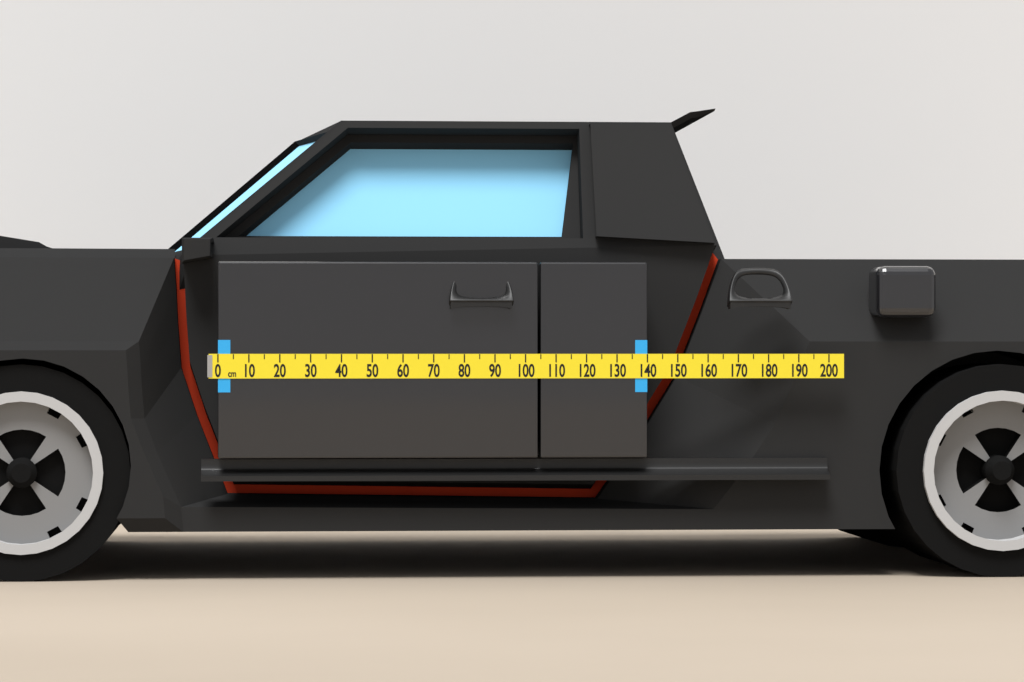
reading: 140 cm
